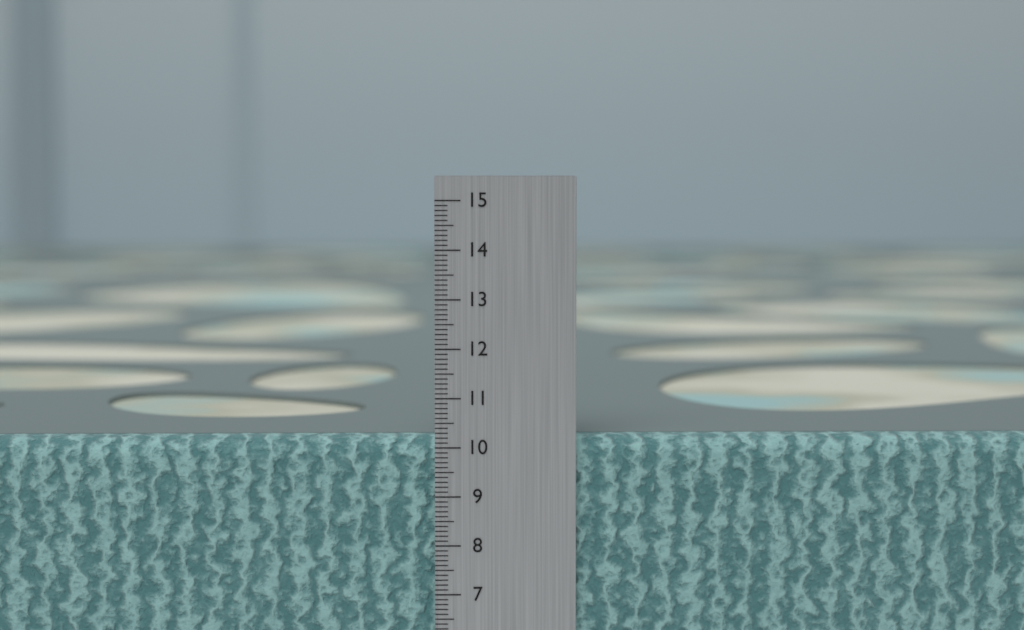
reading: 10.2 cm
